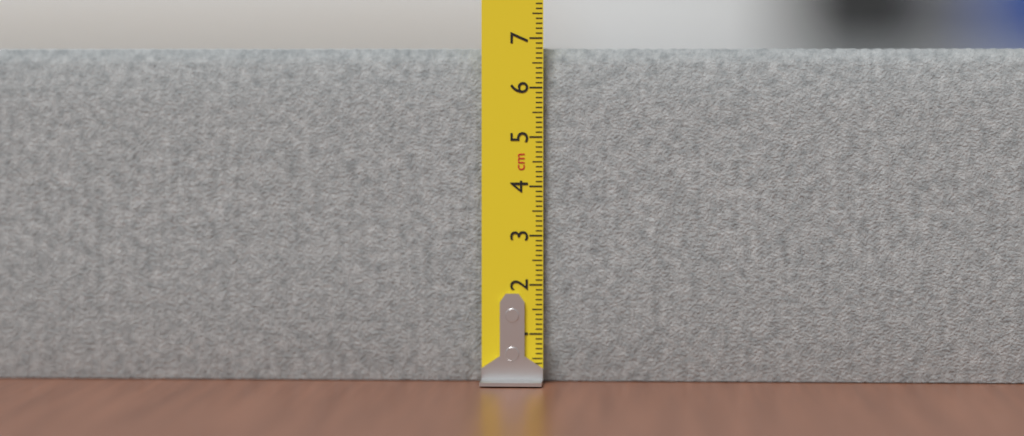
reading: 6.8 cm
